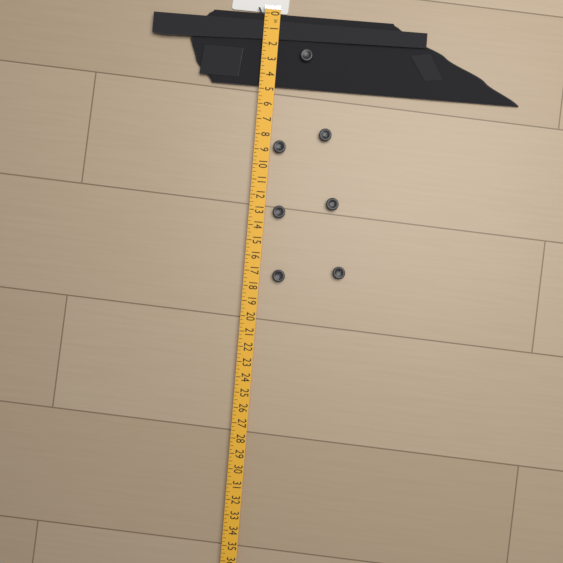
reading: 4.75 in
